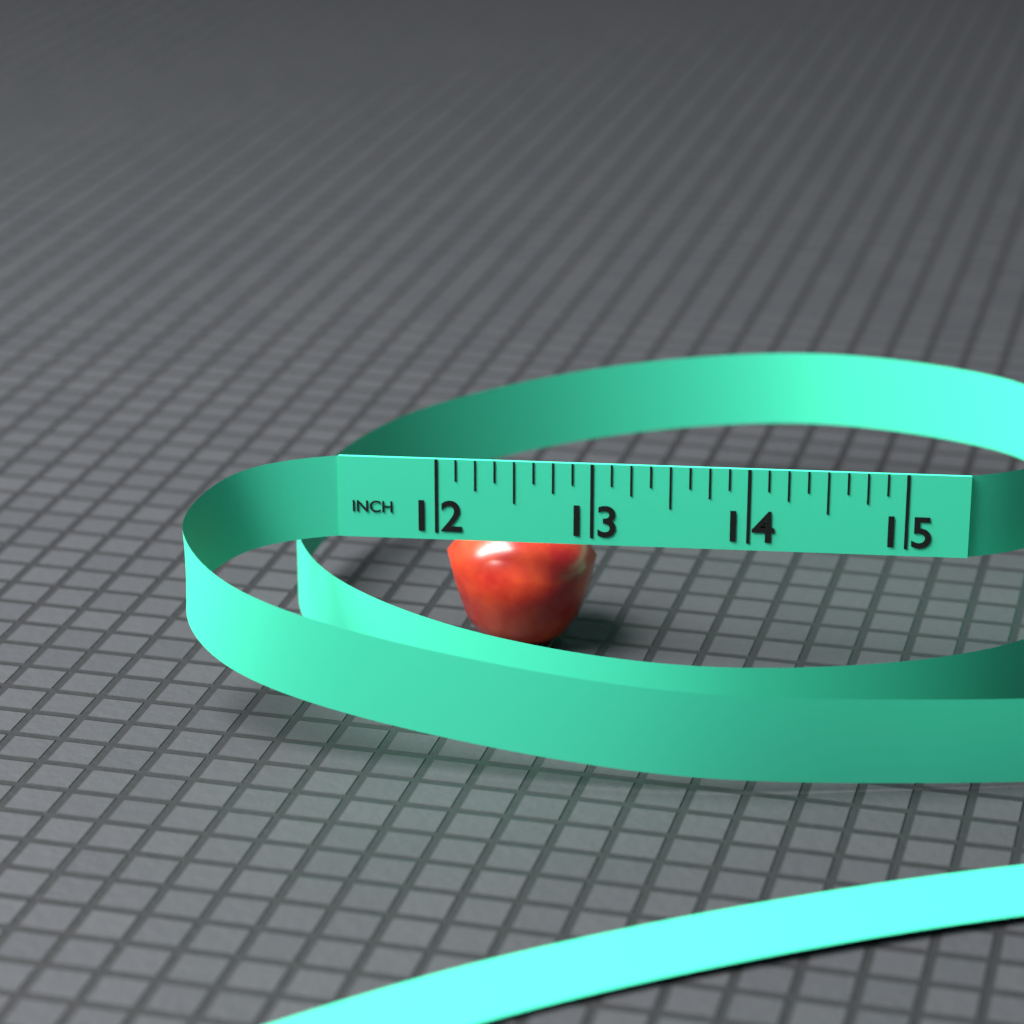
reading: 13.000 in
